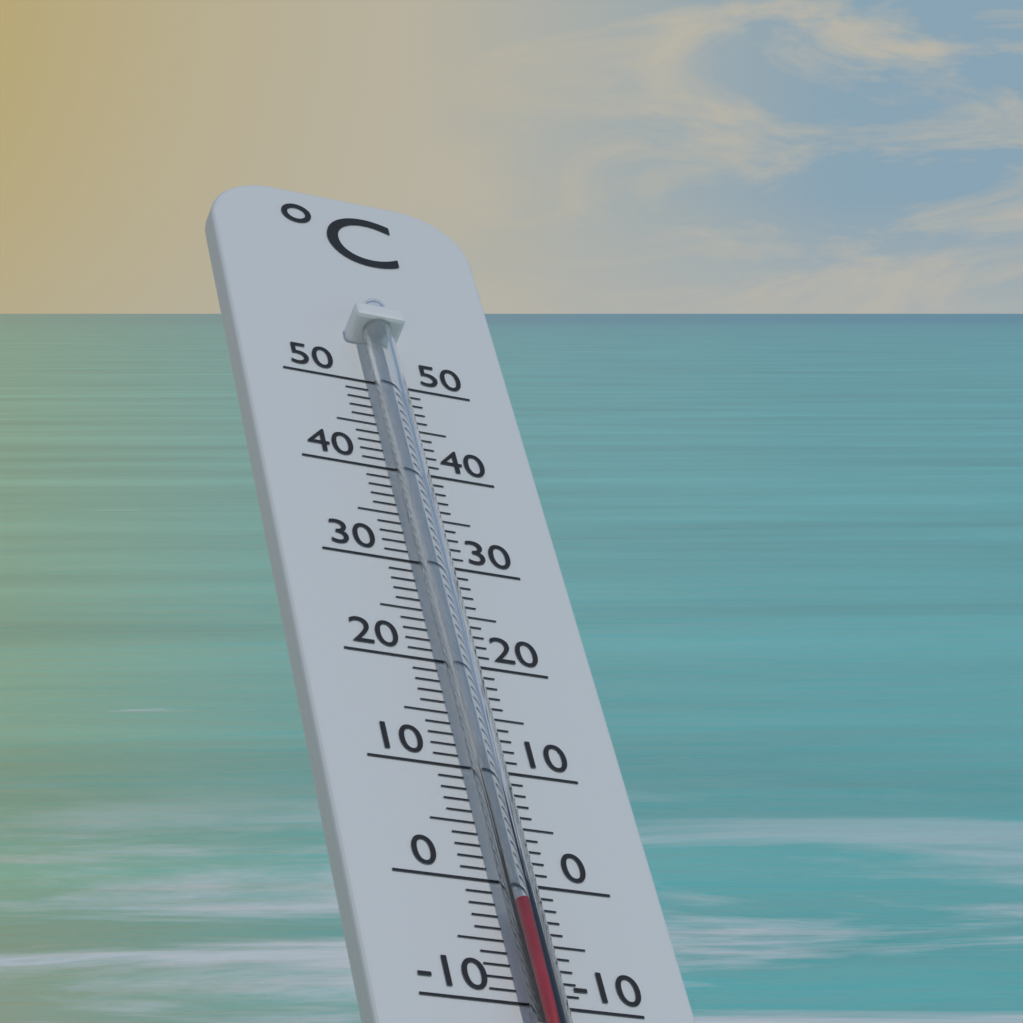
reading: -3 °C
